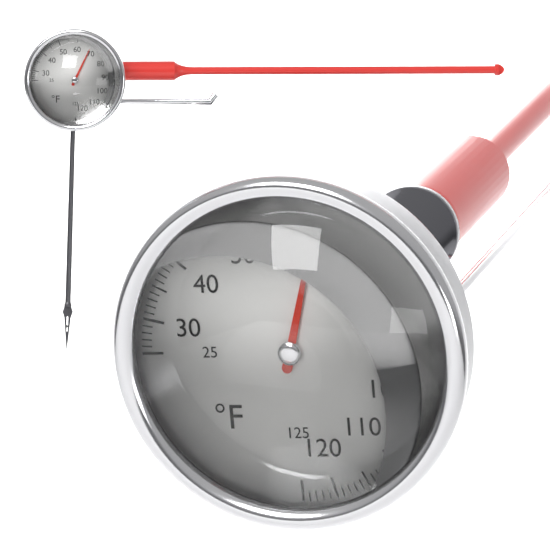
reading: 64 °F
